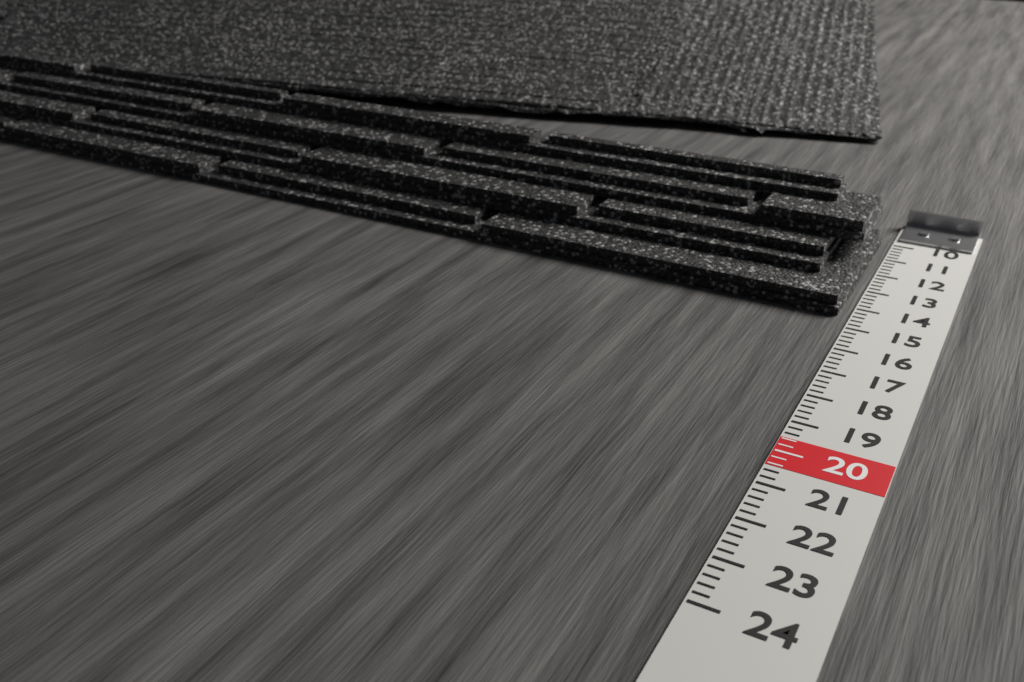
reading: 14.4 (no unit)
